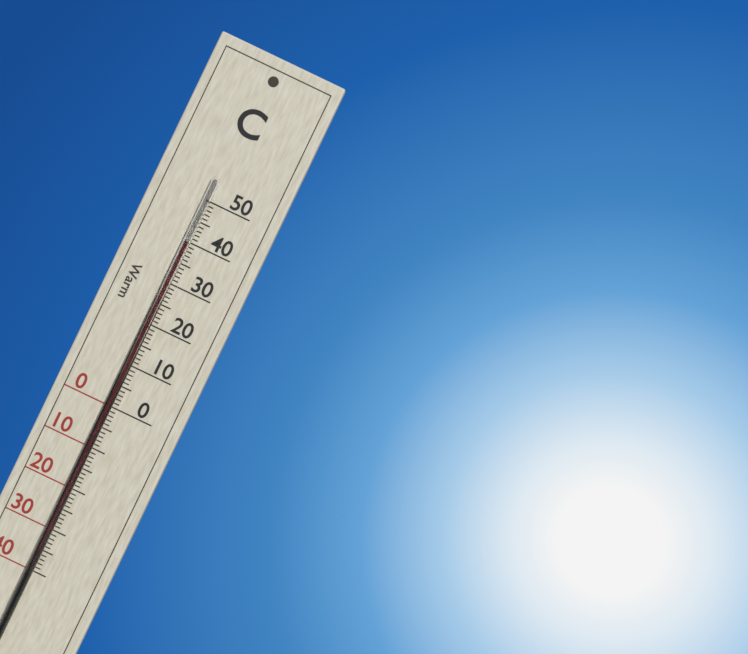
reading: 40 °C
